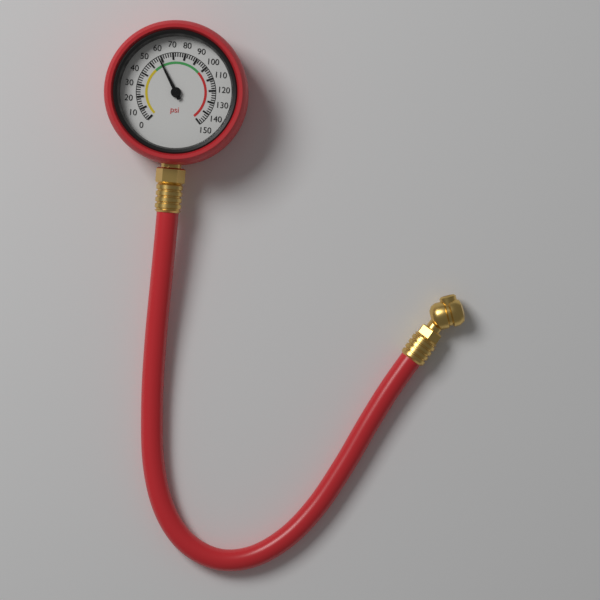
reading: 58 psi
